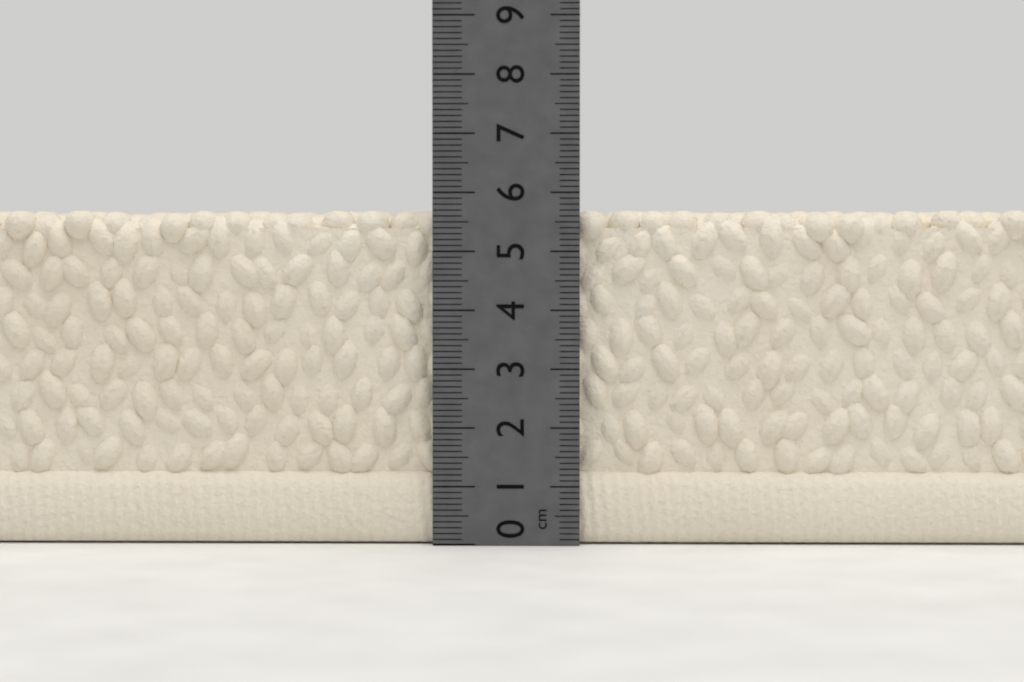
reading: 5.7 cm
